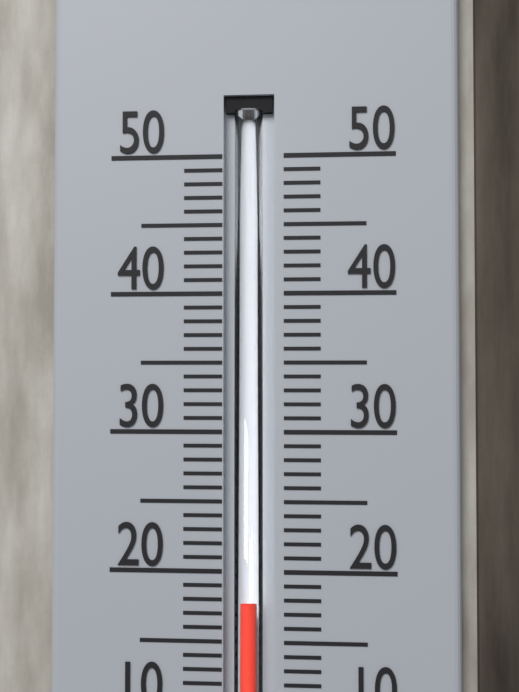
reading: 18 °C
